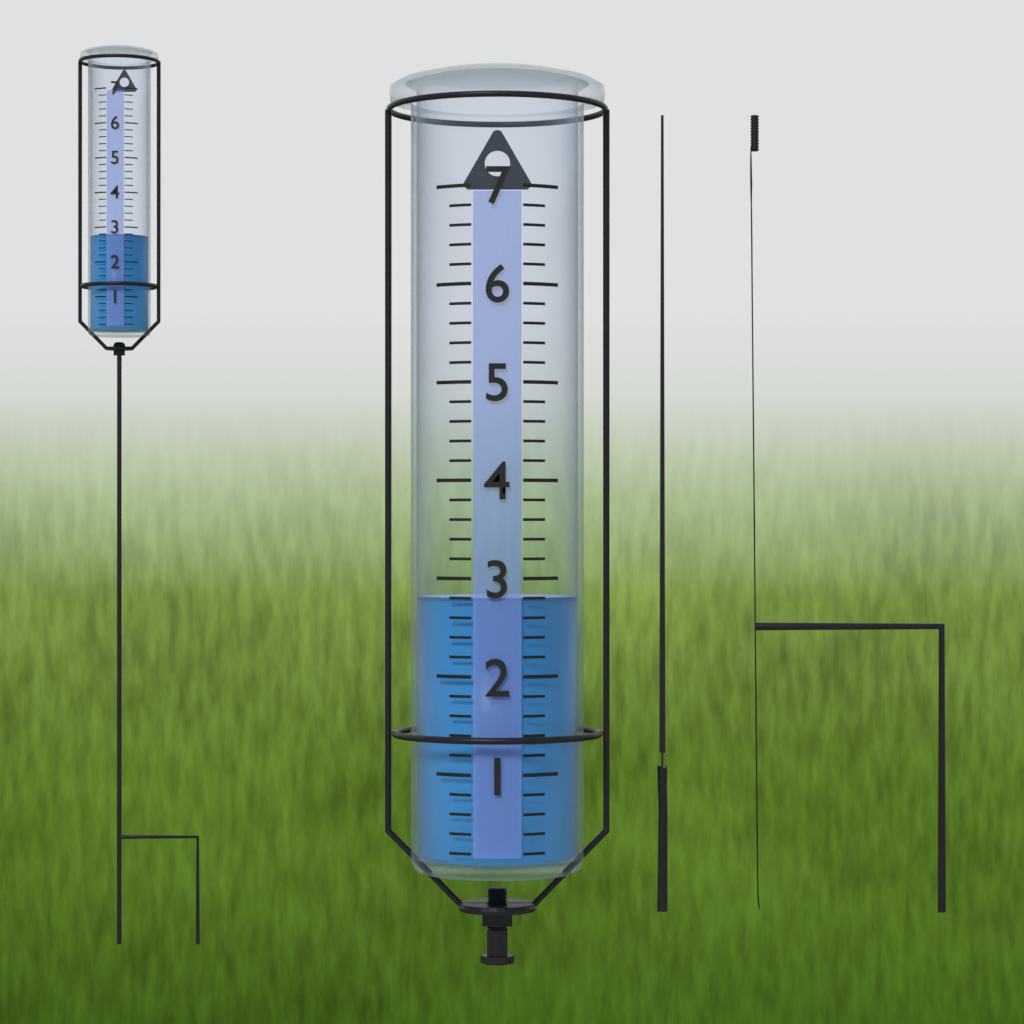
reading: 2.8 (no unit)
